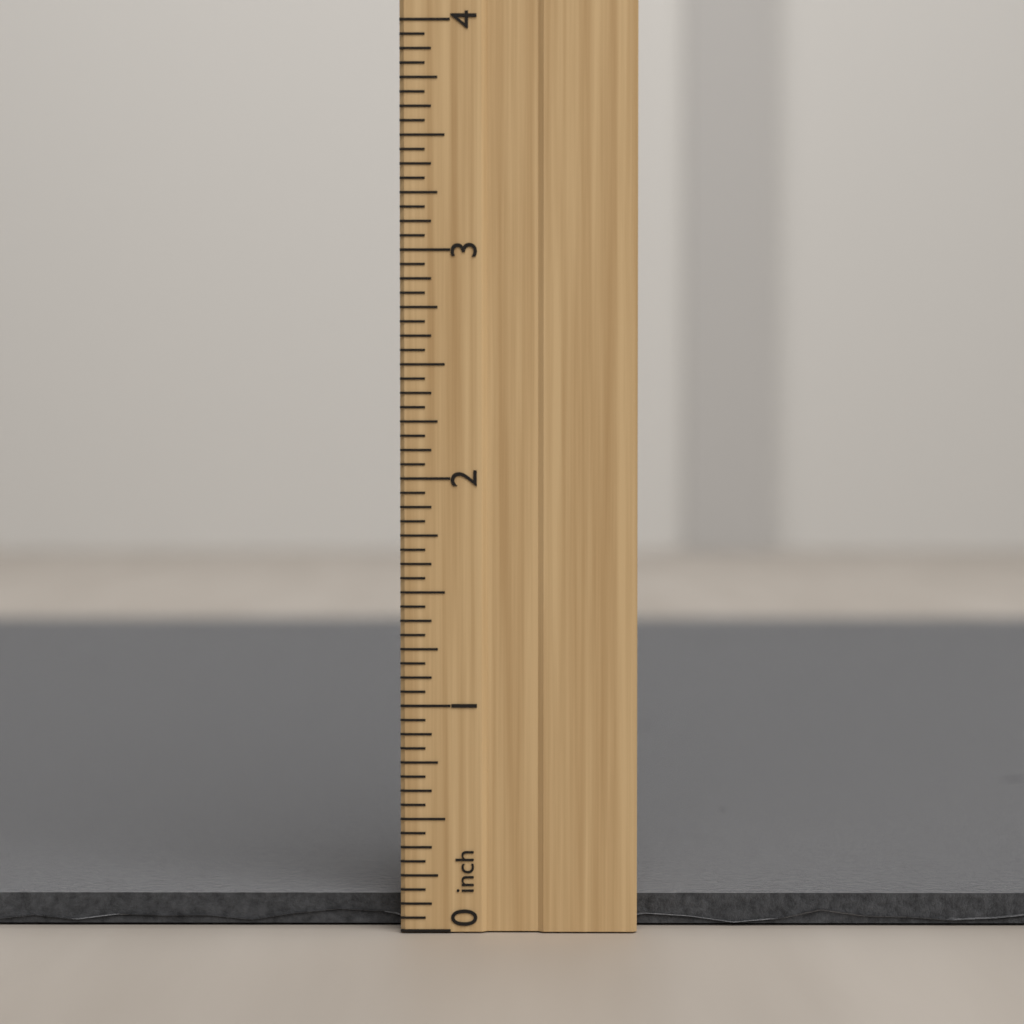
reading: 0.1875 inch
